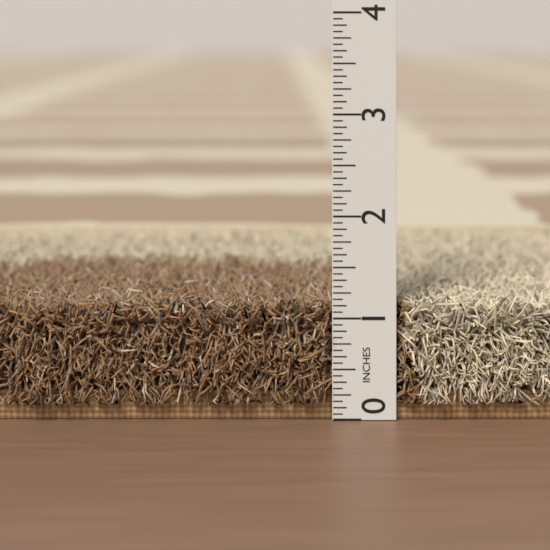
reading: 1.1875 in
